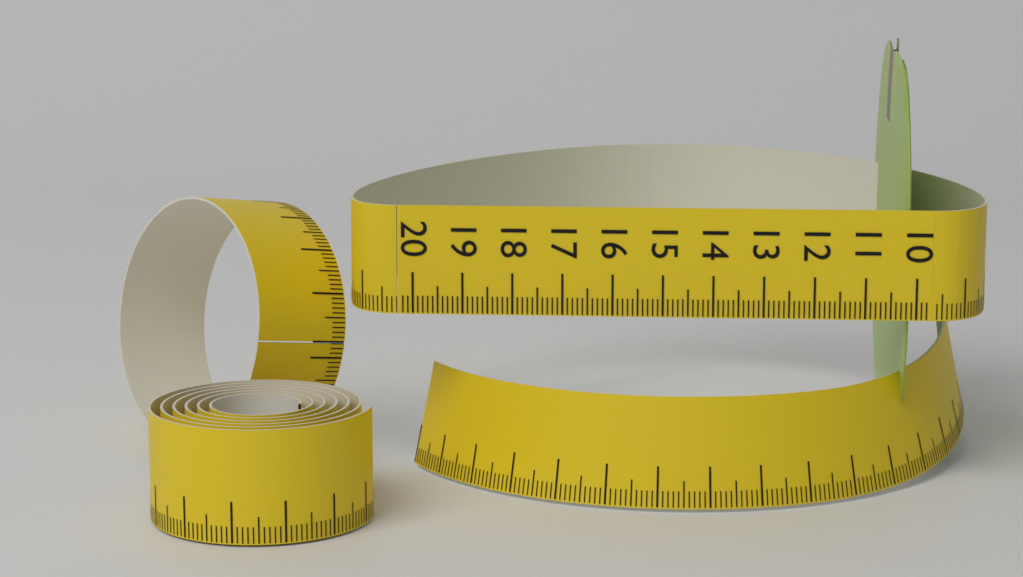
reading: 10.3 (no unit)
